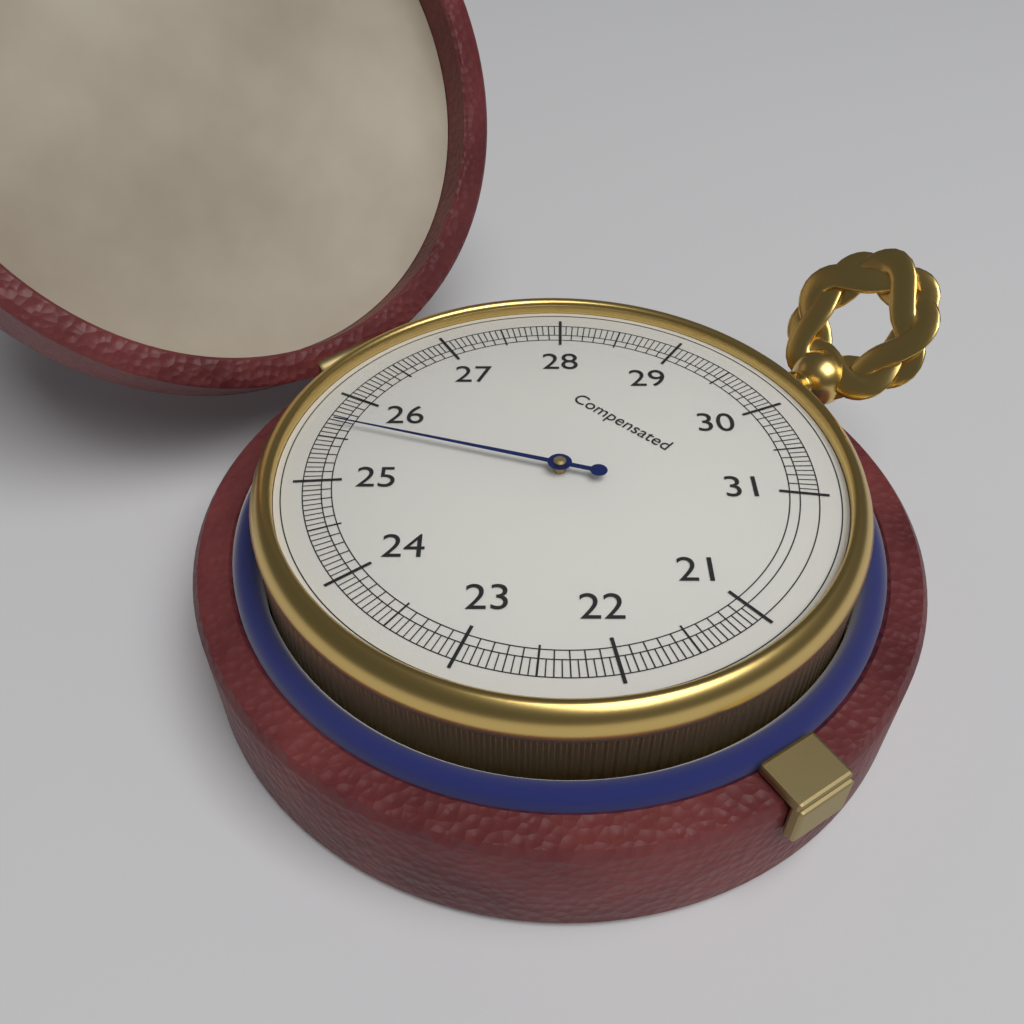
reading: 25.65 (no unit)
